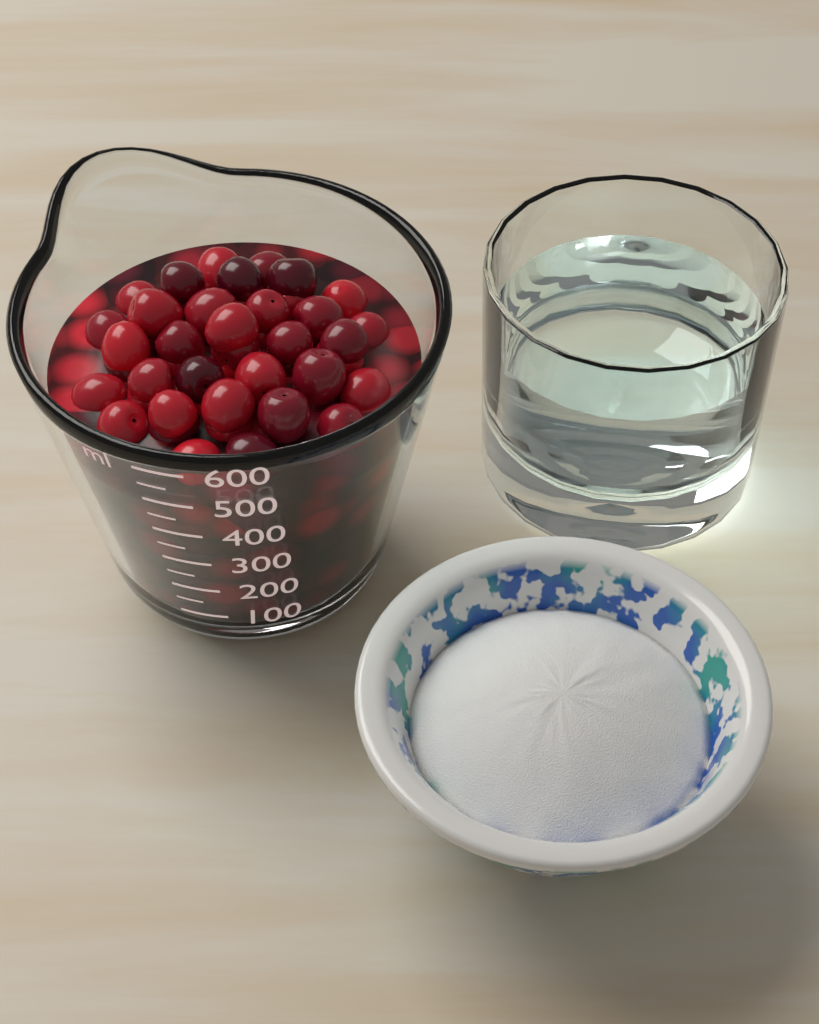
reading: 500 ml
